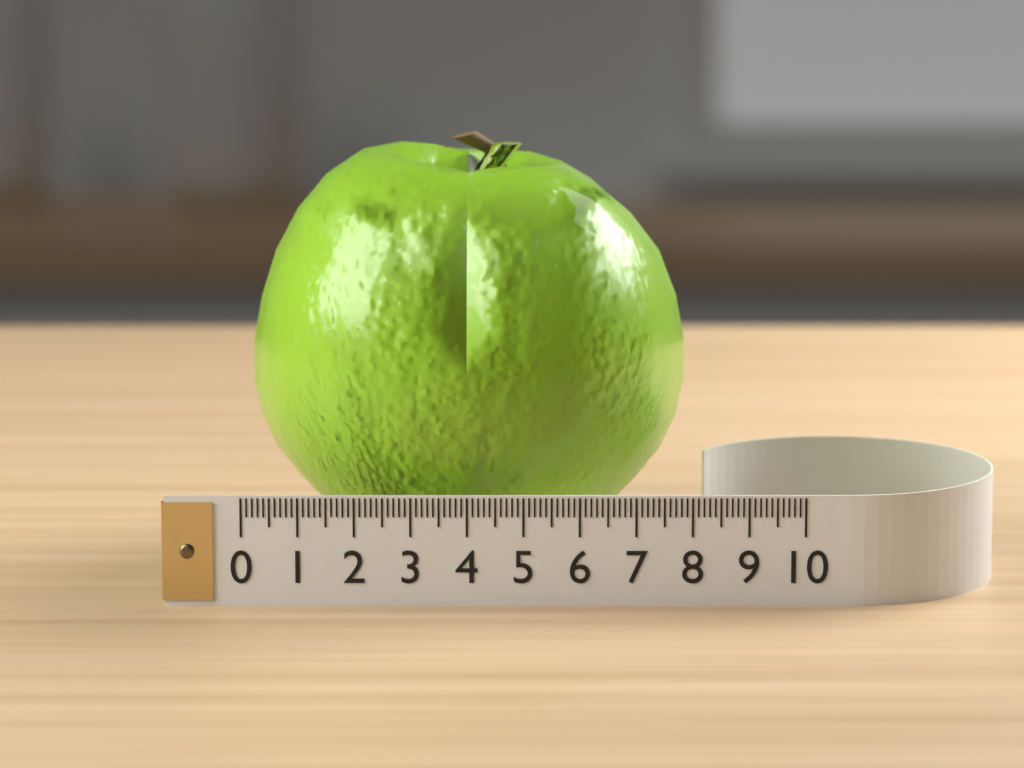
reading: 8.0 (no unit)
